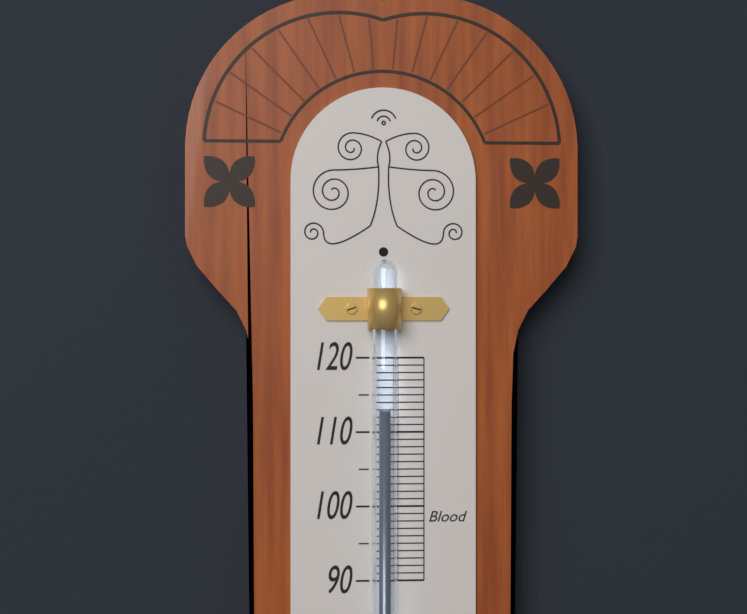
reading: 113 (no unit)
